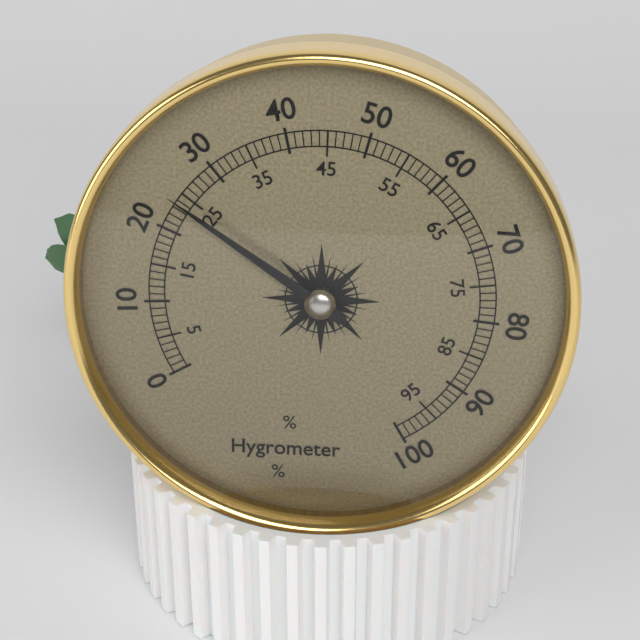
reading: 24 %
